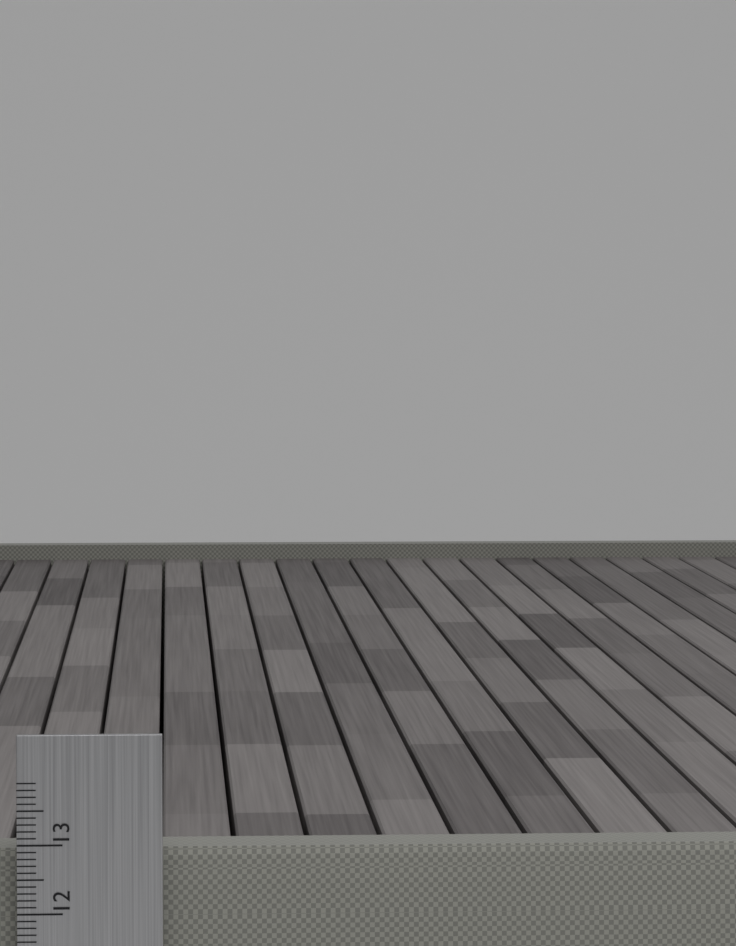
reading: 12.9 cm
